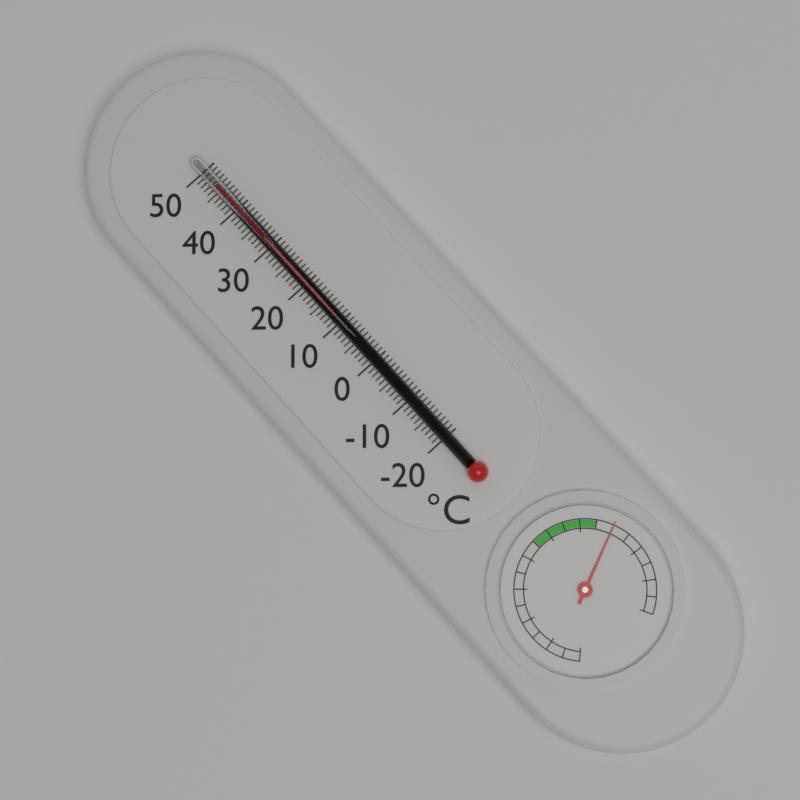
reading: 46 °C
